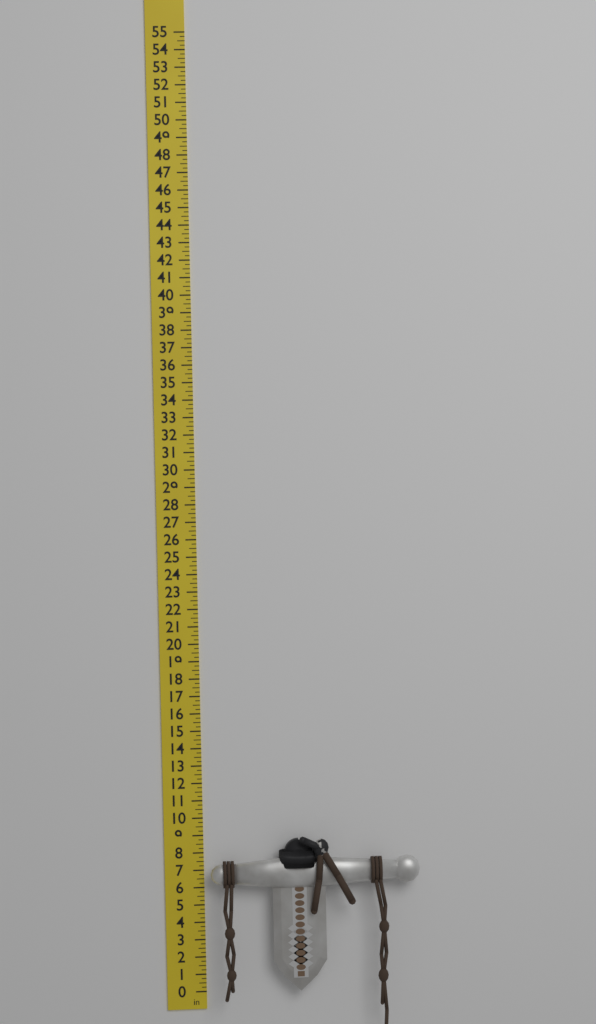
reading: 8.75 in
